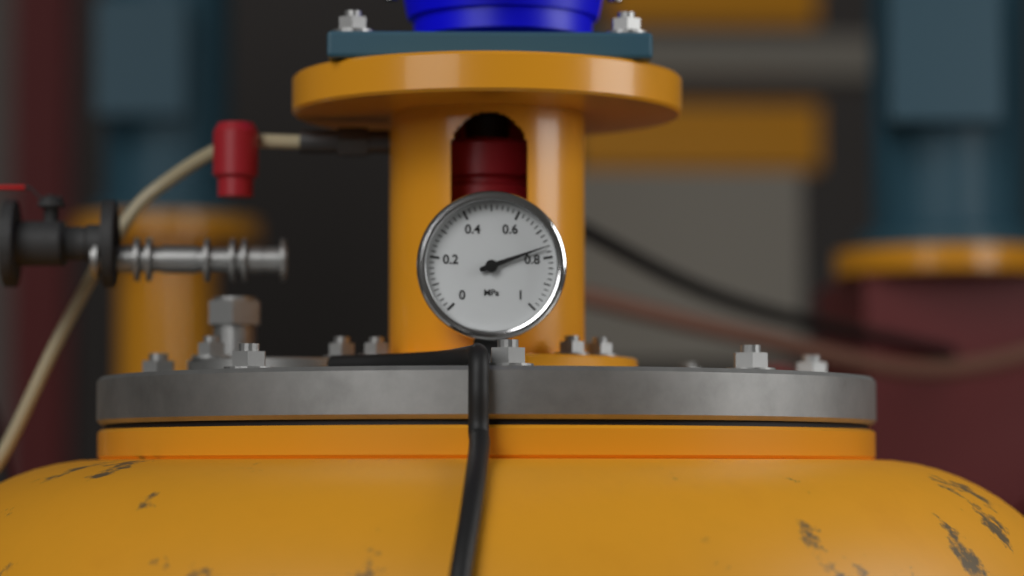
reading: 0.76 MPa
